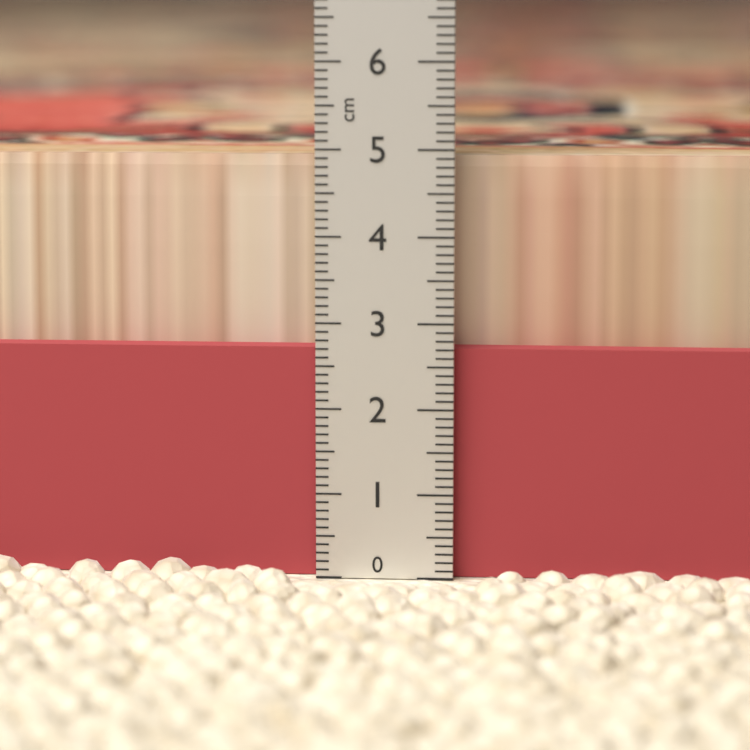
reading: 4.9 cm
